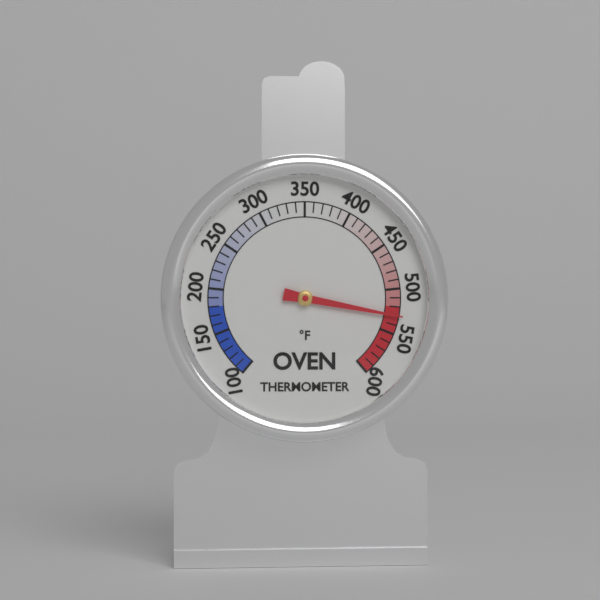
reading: 530 °F
